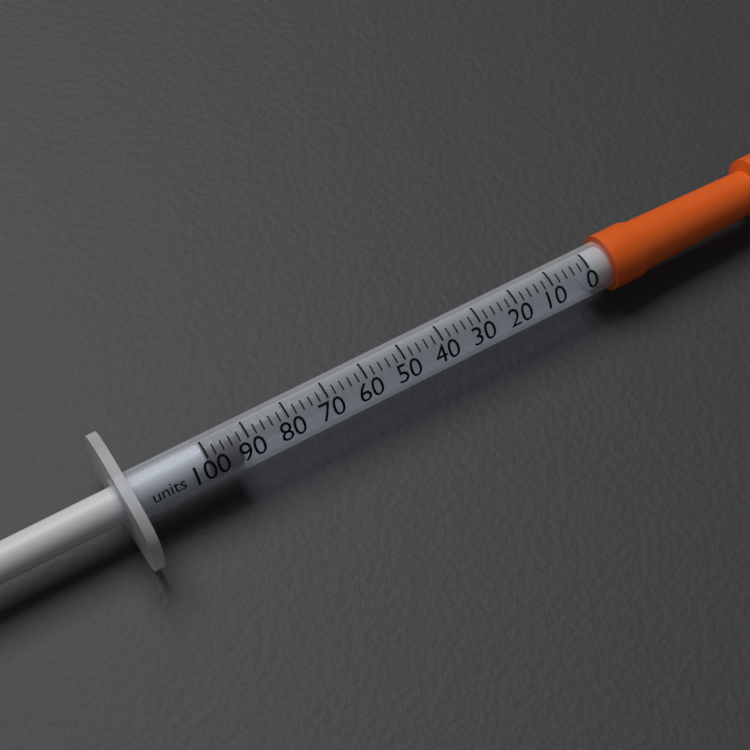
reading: 92 units
